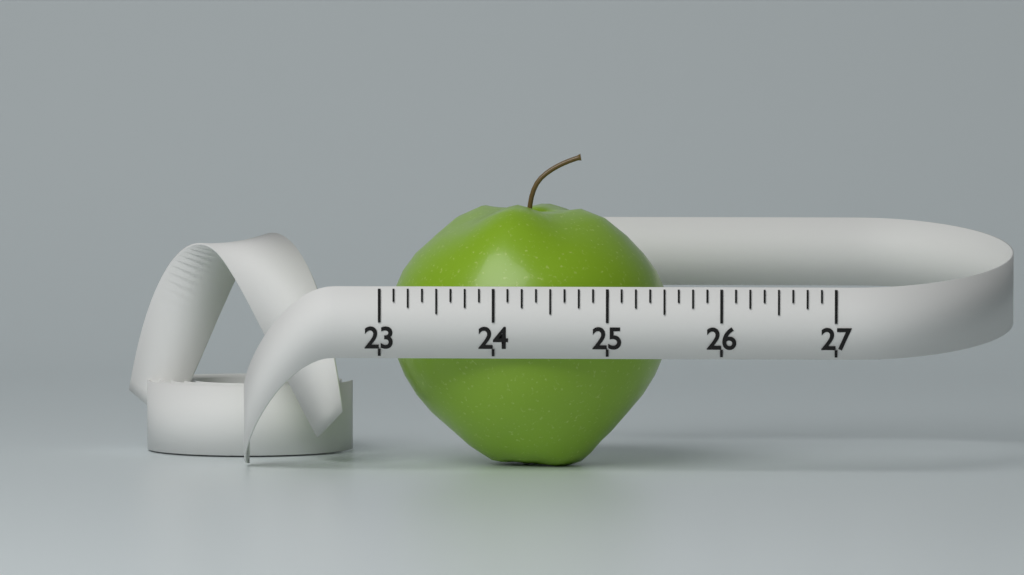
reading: 25.500 (no unit)
